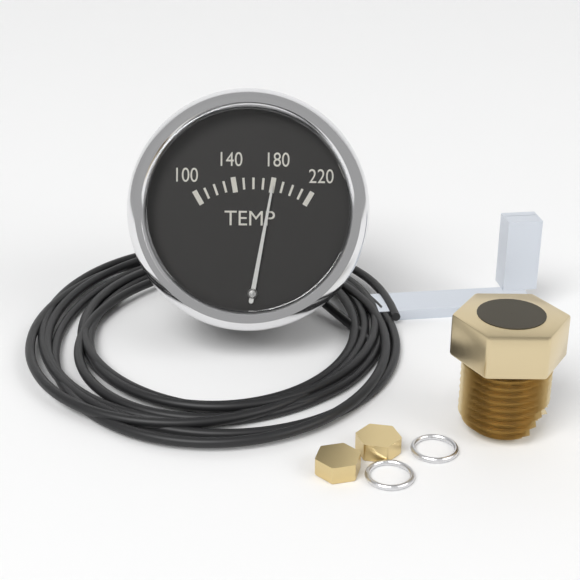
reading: 180 (no unit)
